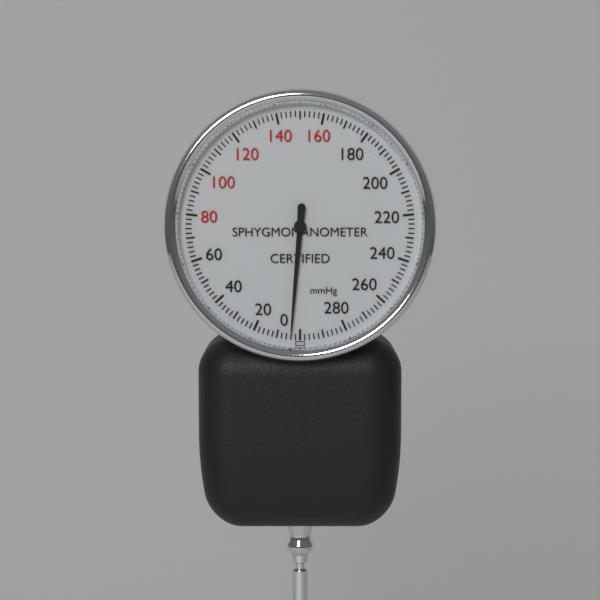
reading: 4 mmHg
